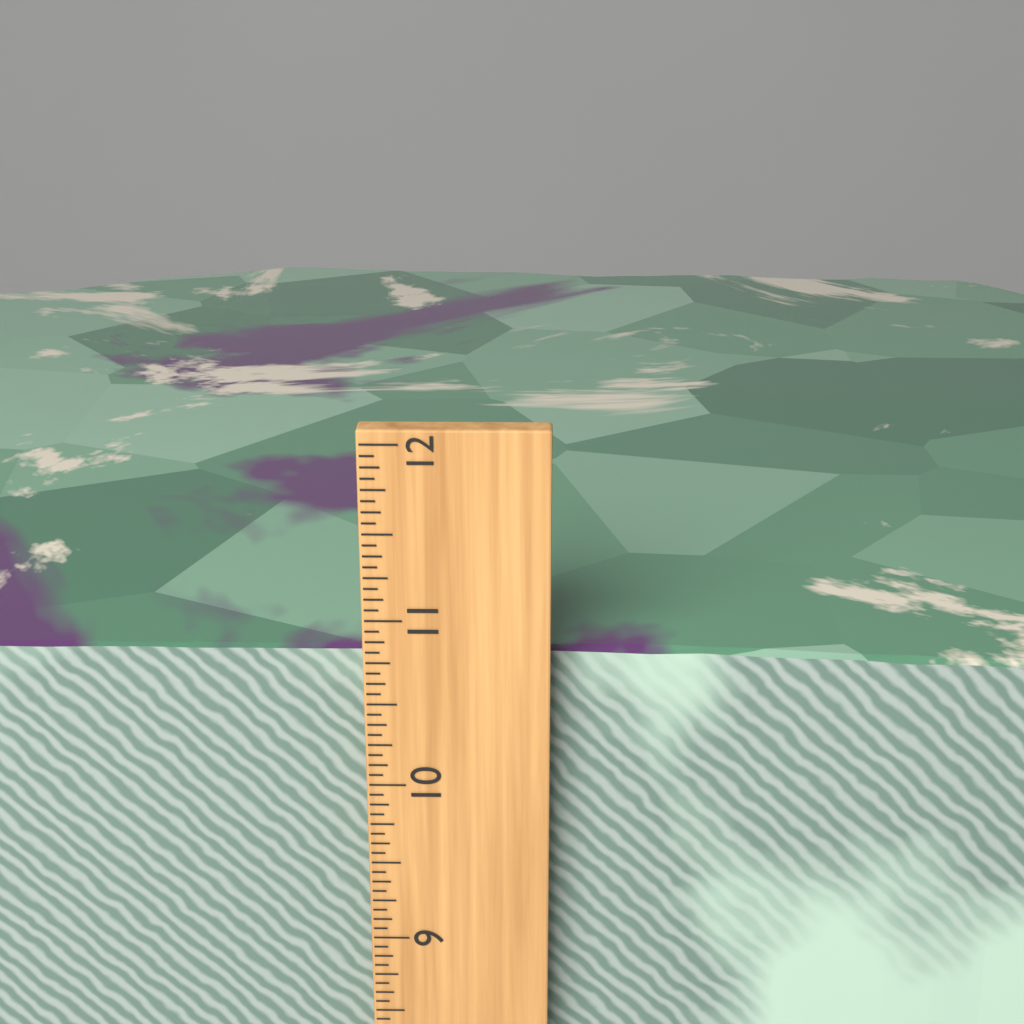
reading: 10.7500 inch
